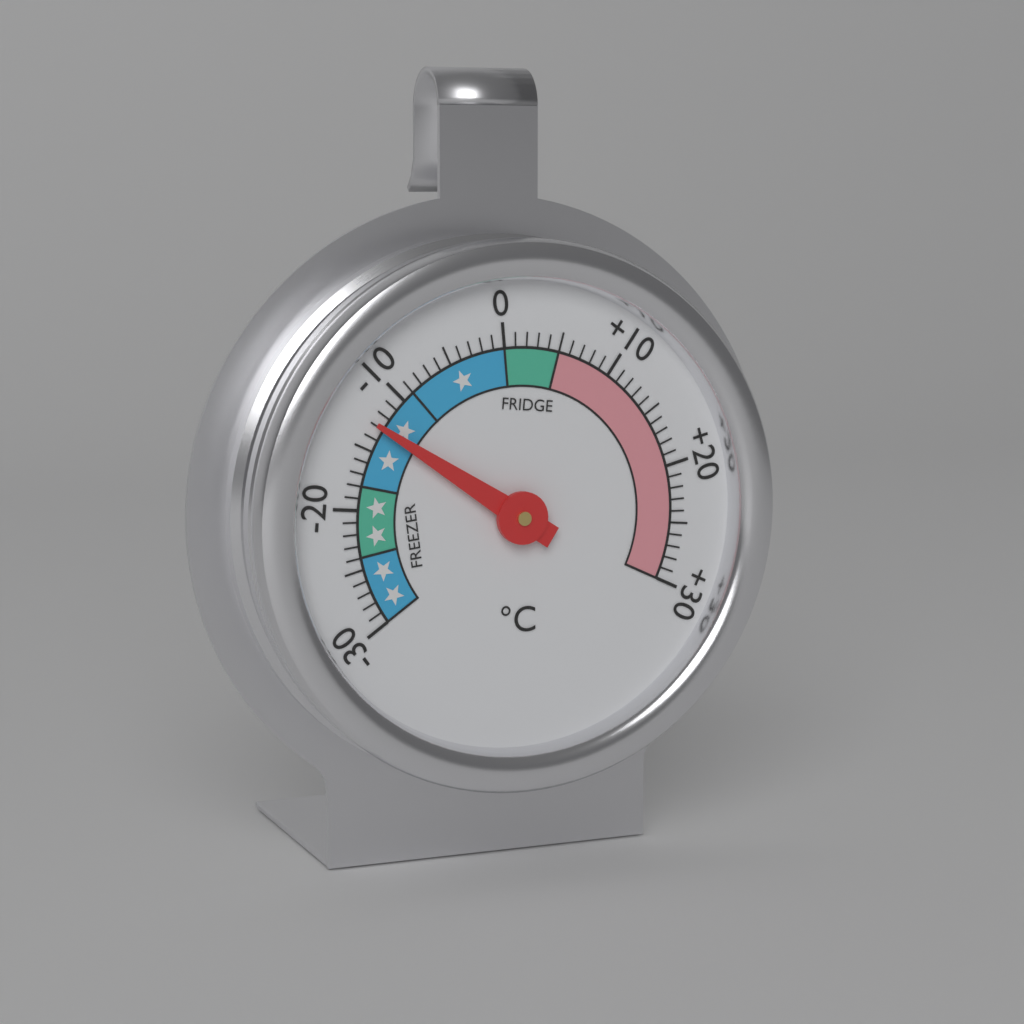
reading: -13 °C
